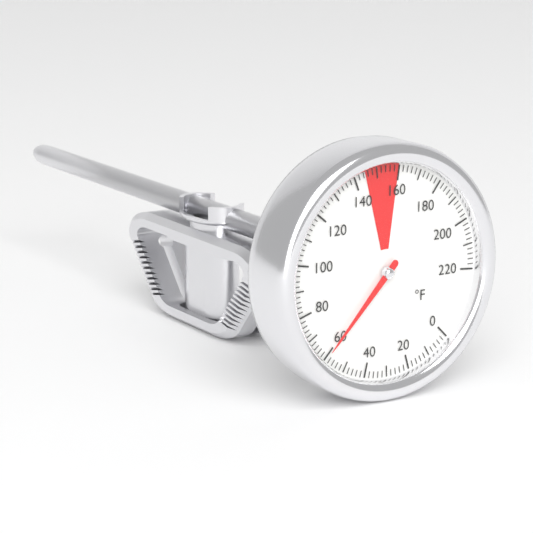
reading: 60 °F
